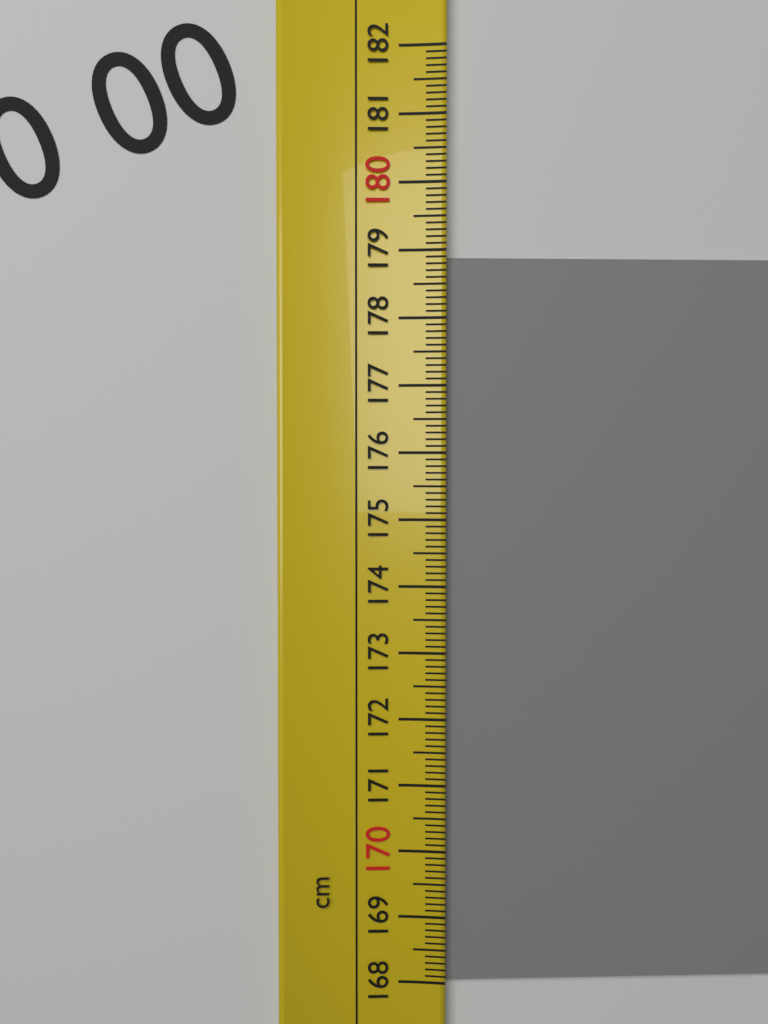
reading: 178.9 cm
